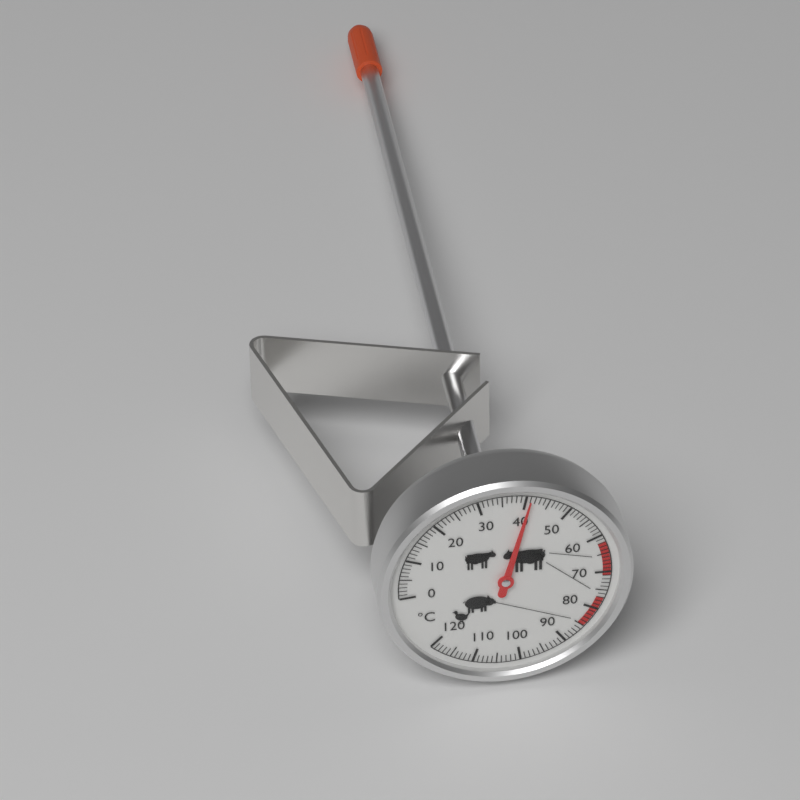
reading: 41 °C
